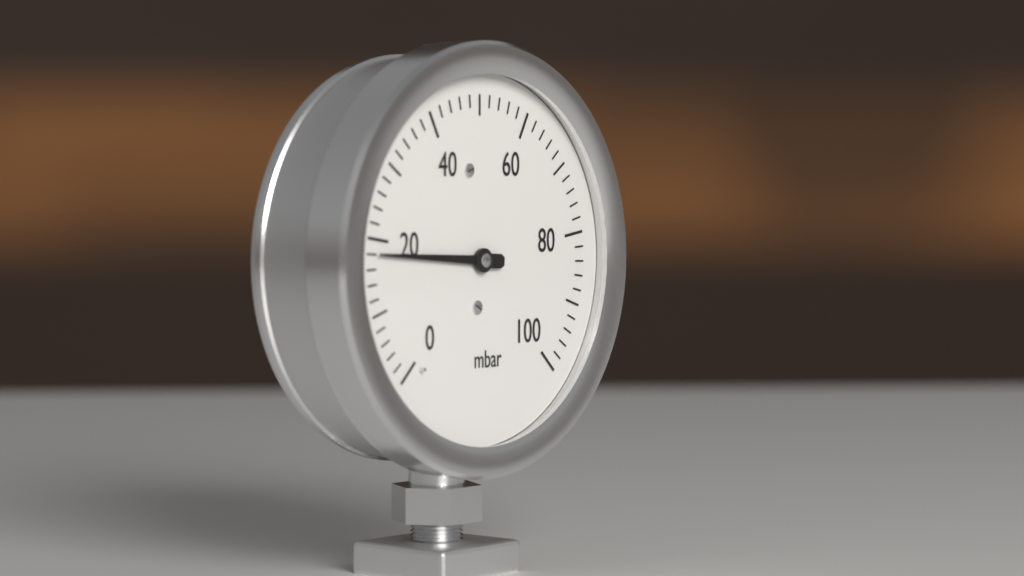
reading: 18 mbar
